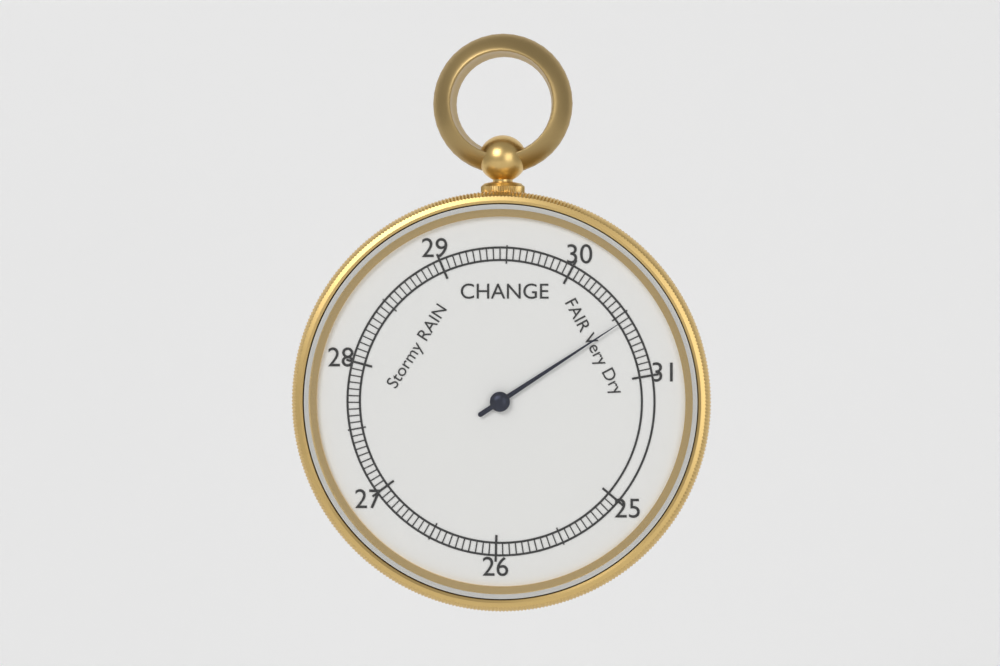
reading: 30.55 inHg
